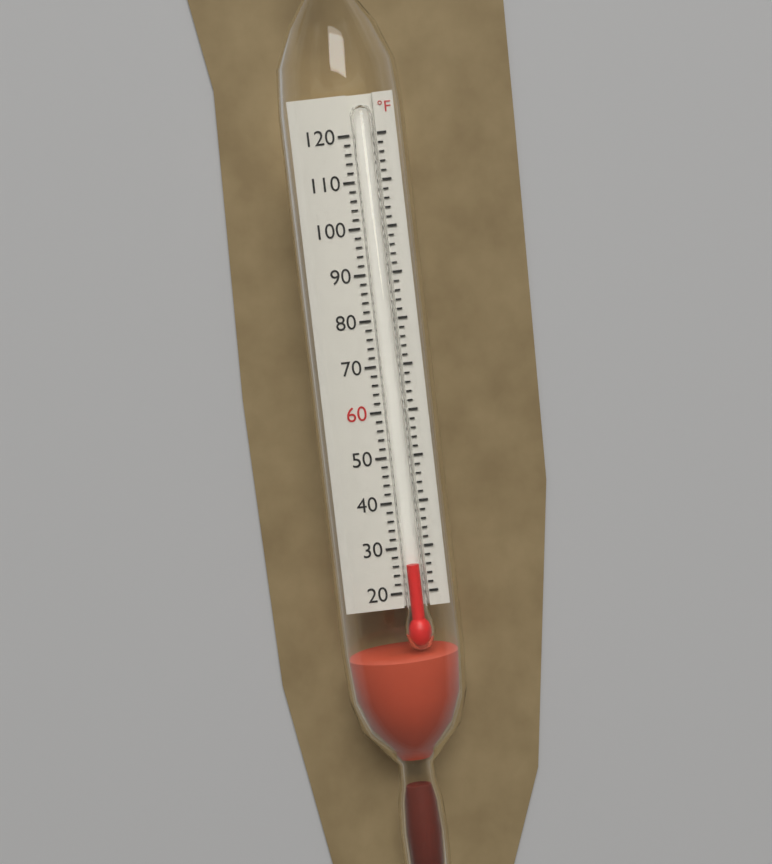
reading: 26 °F
